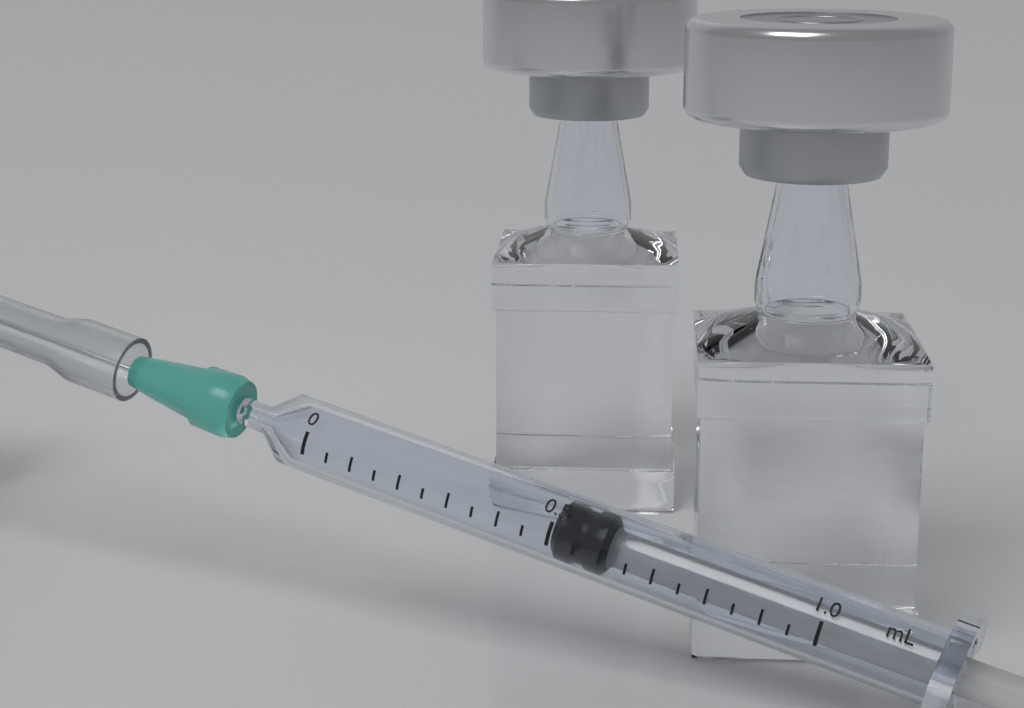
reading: 0.50 mL
